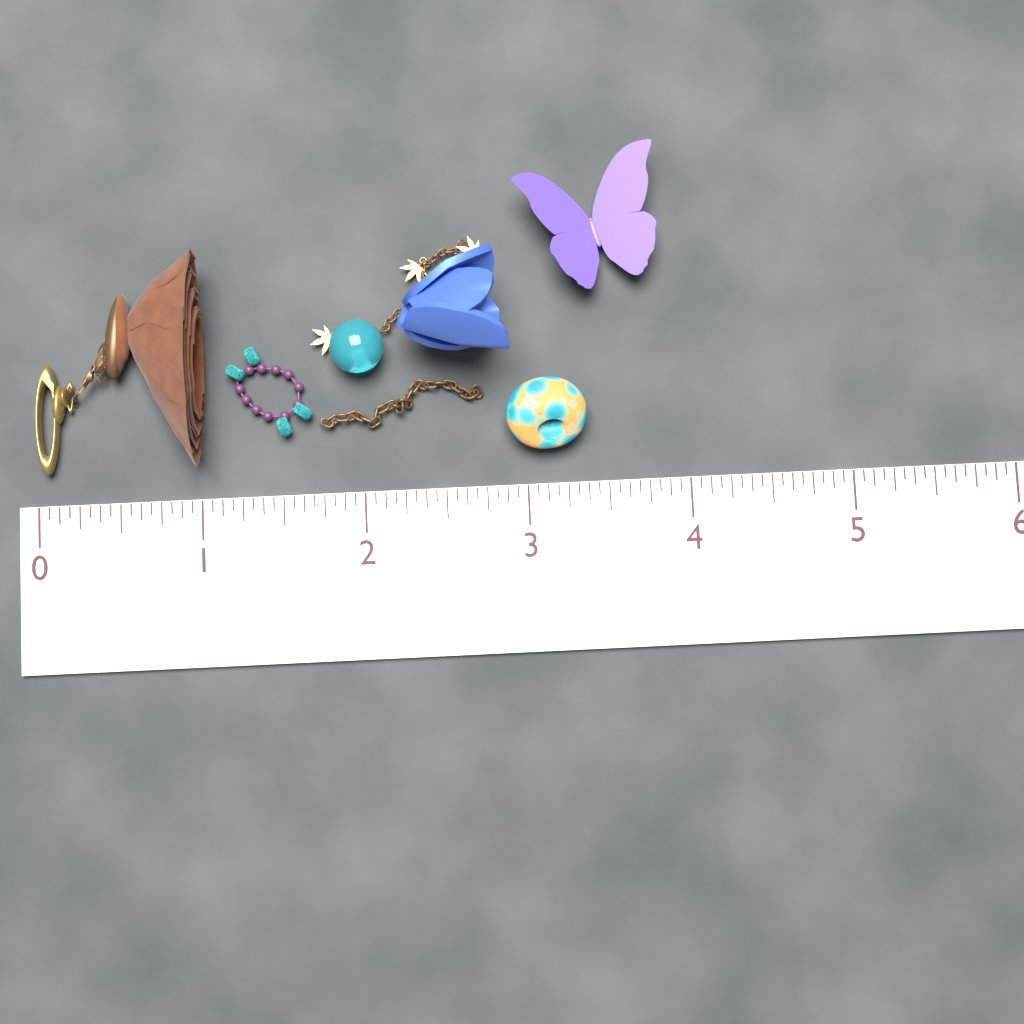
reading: 1.0625 (no unit)
